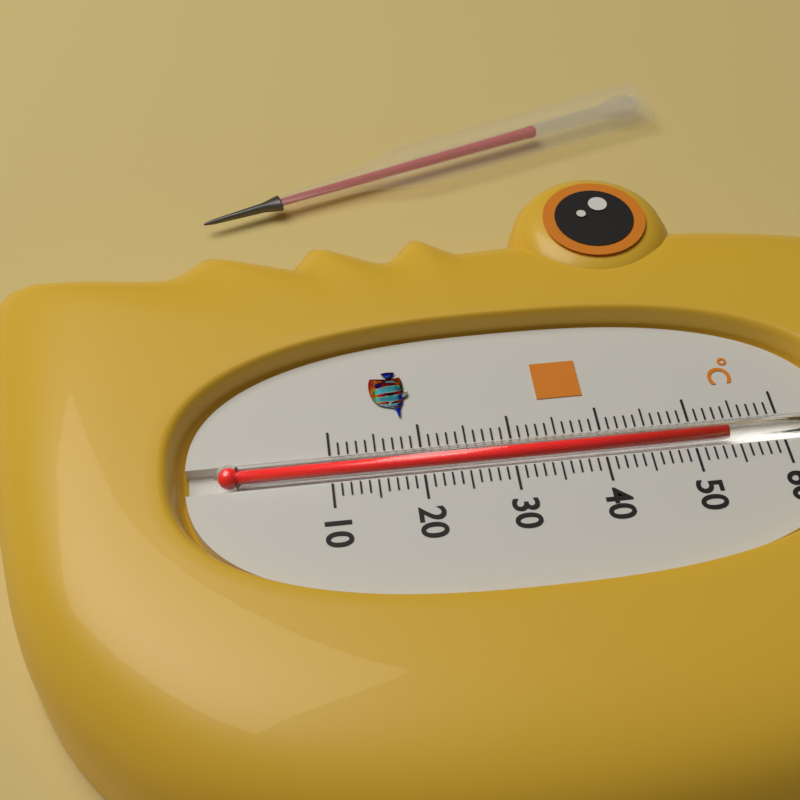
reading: 54 °C
